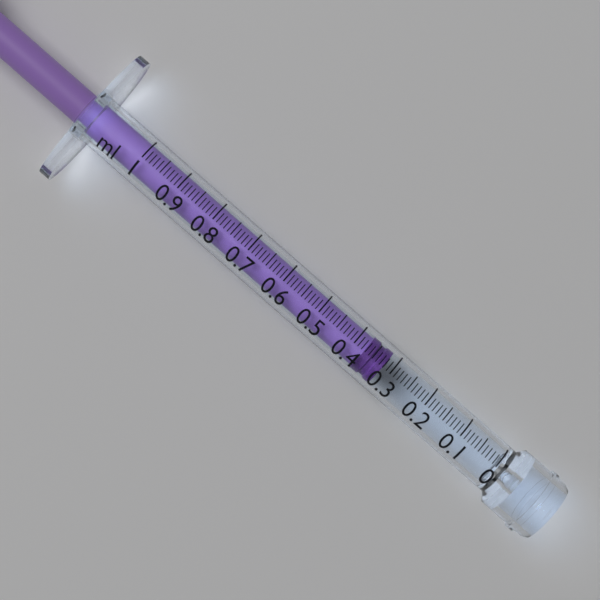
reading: 0.32 ml
